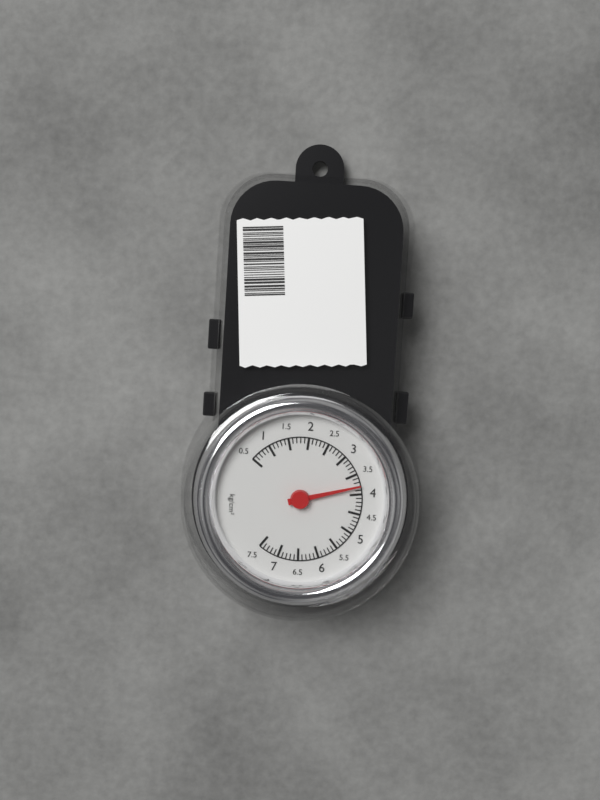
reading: 3.8 kg/cm²
